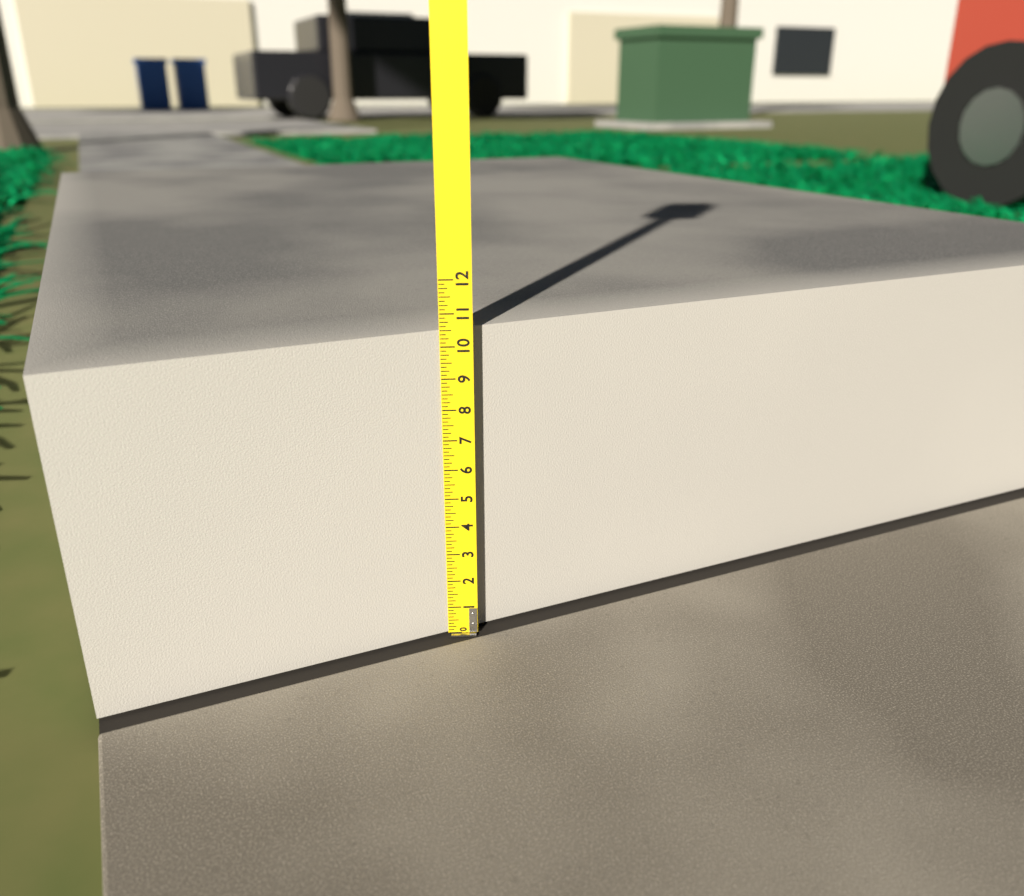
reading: 10.500 (no unit)
